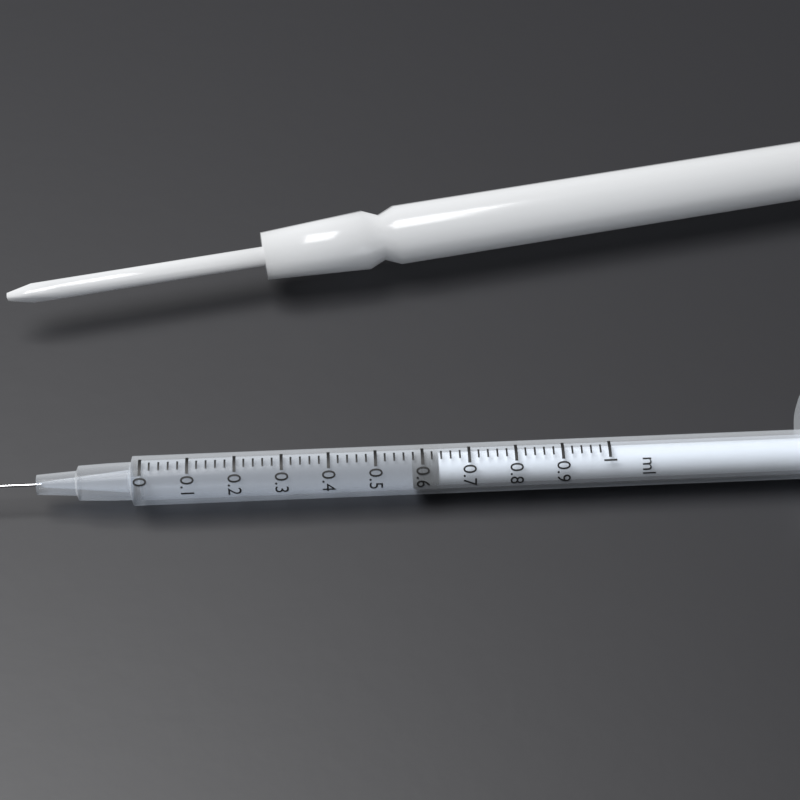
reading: 0.58 ml
